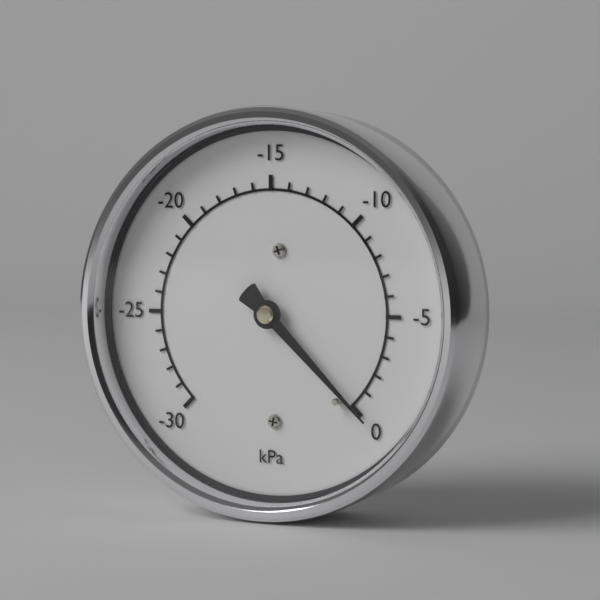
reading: 0 kPa
